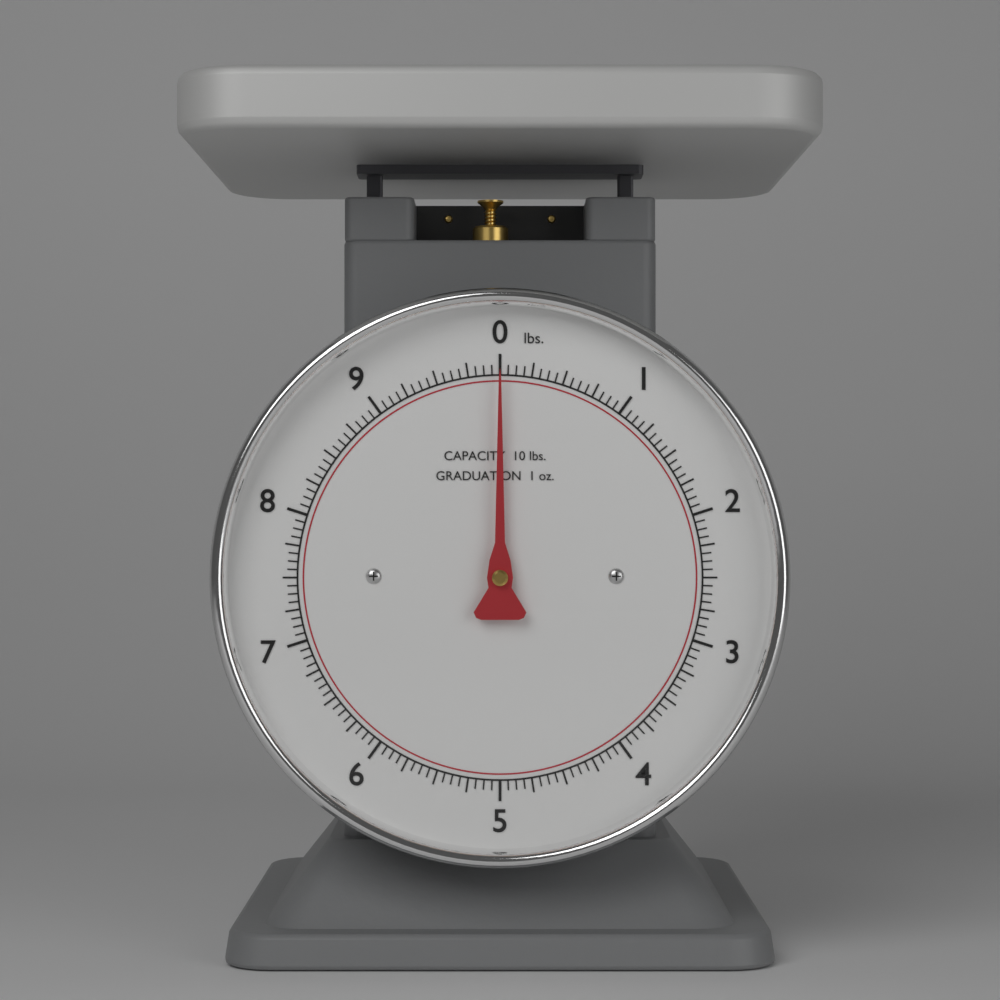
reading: 0.0000 lbs
